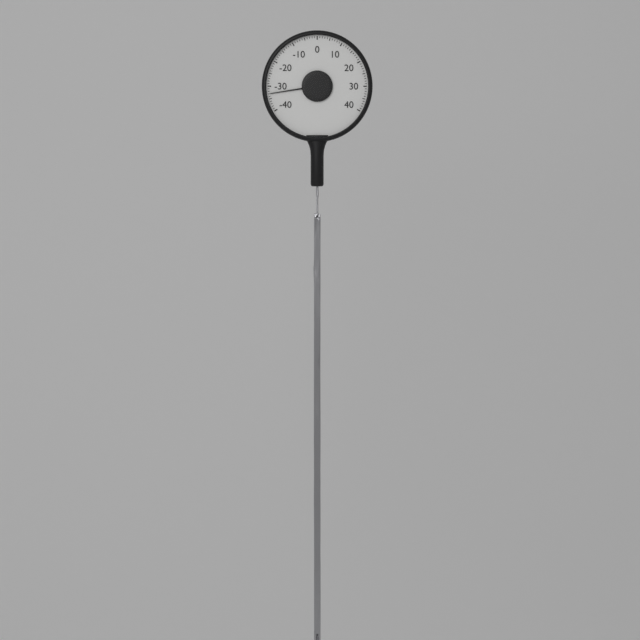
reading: -33 (no unit)
